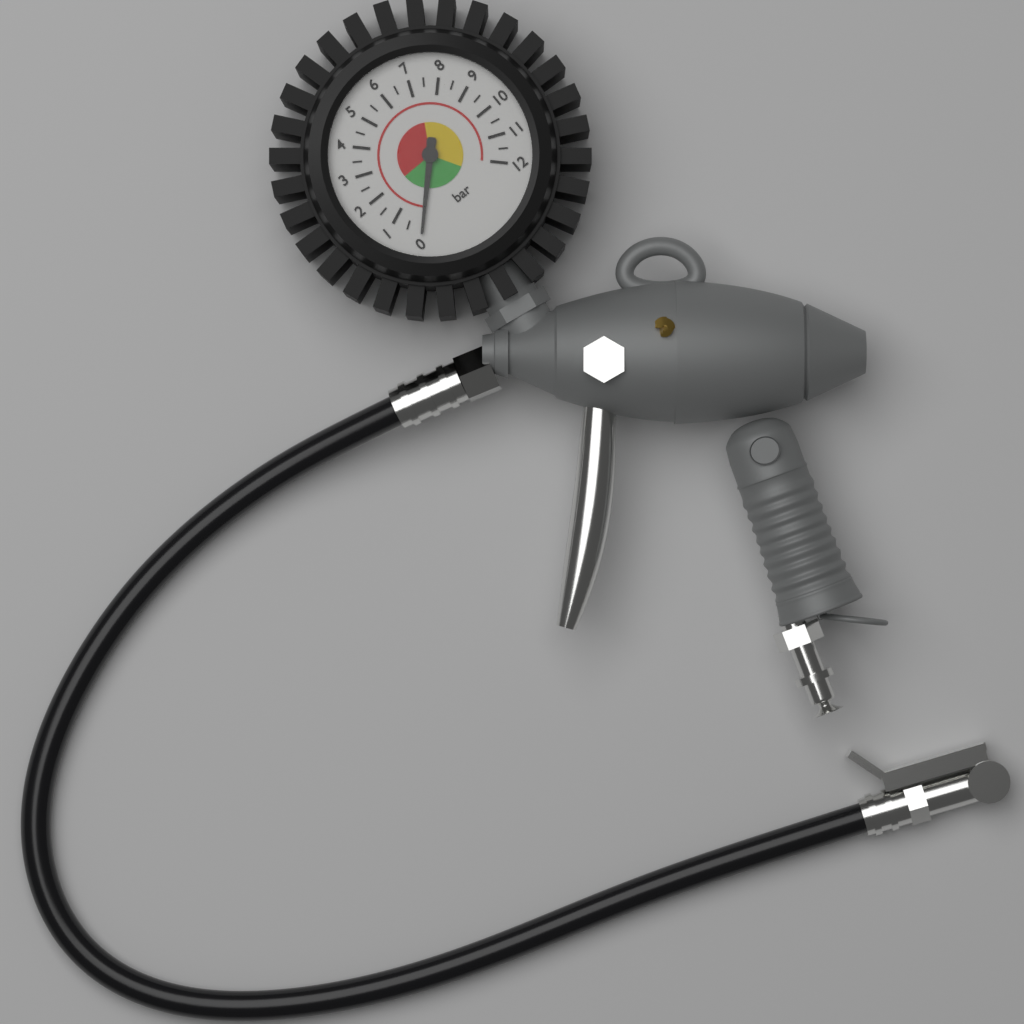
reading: 0.0 bar
